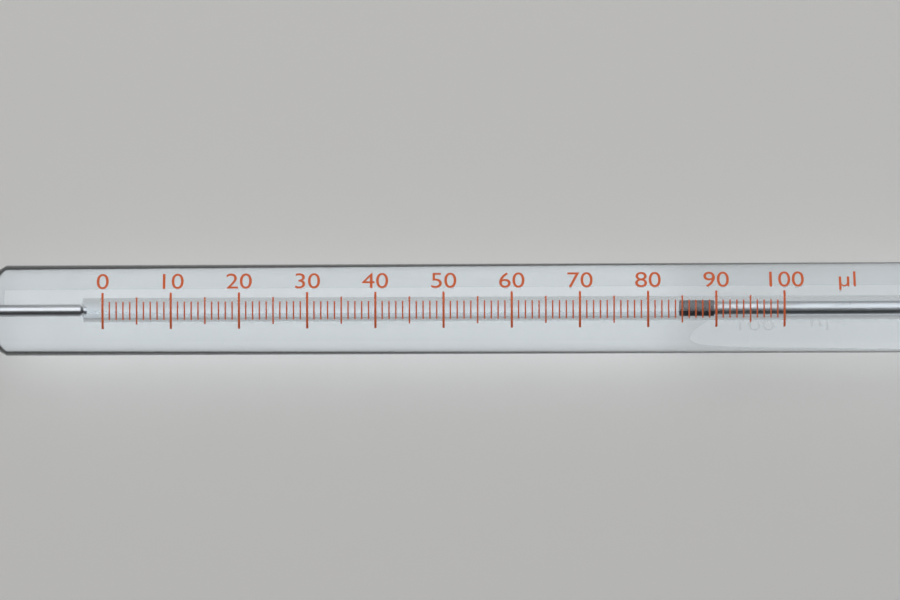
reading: 85 µl
